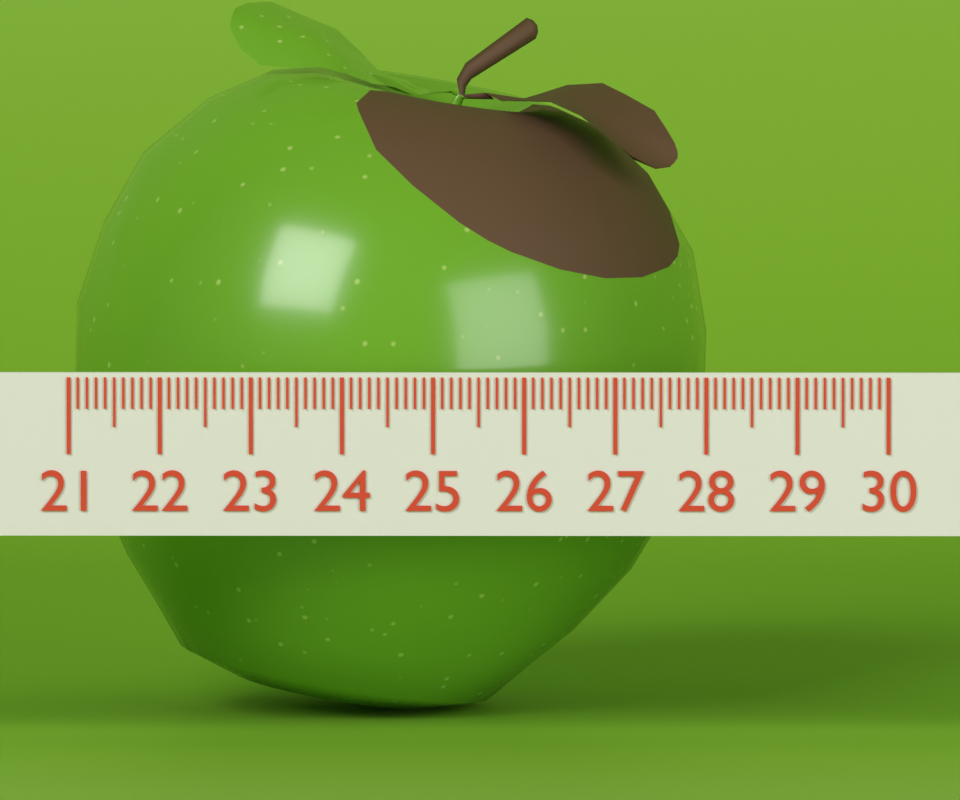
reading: 28.0 (no unit)
